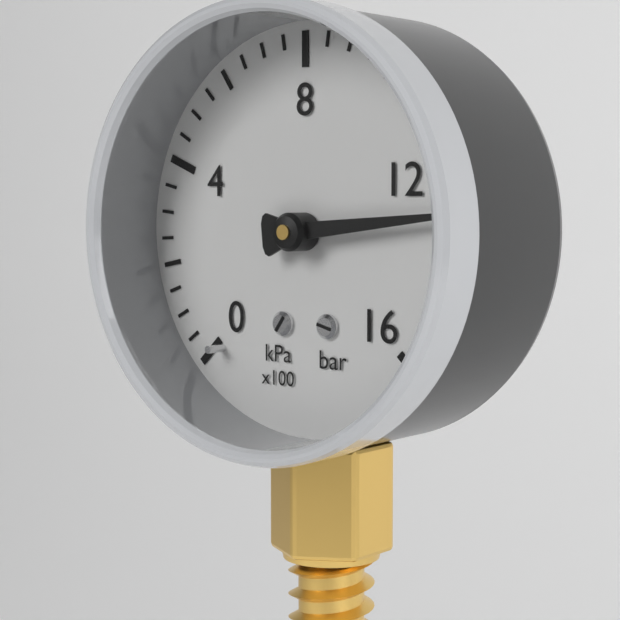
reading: 1300 kPa
